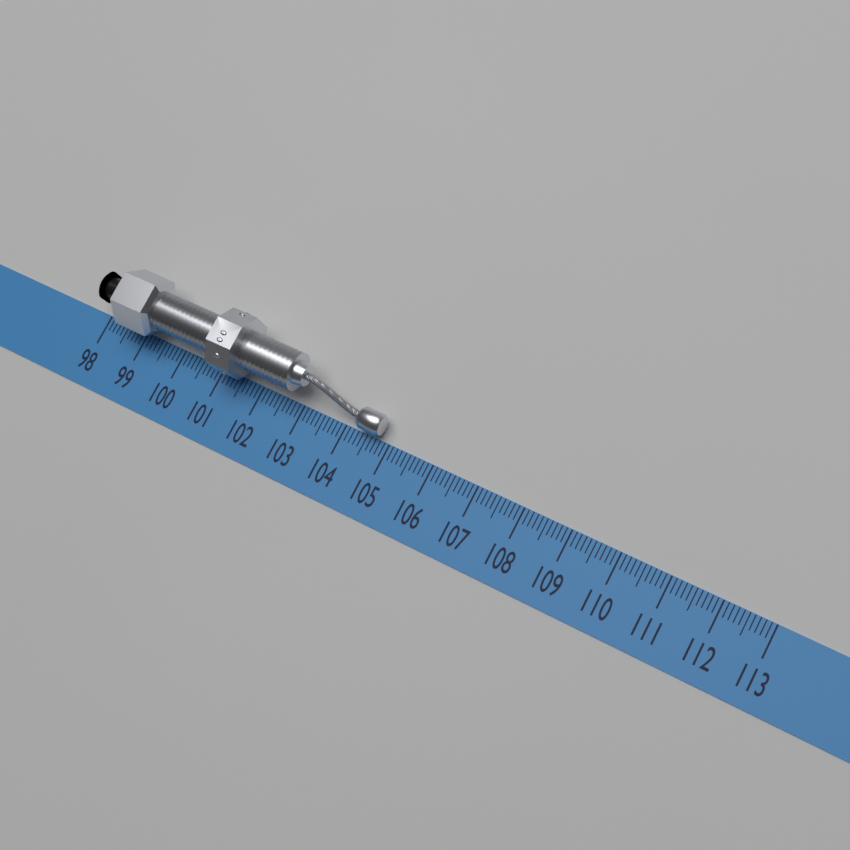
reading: 104.8 (no unit)
